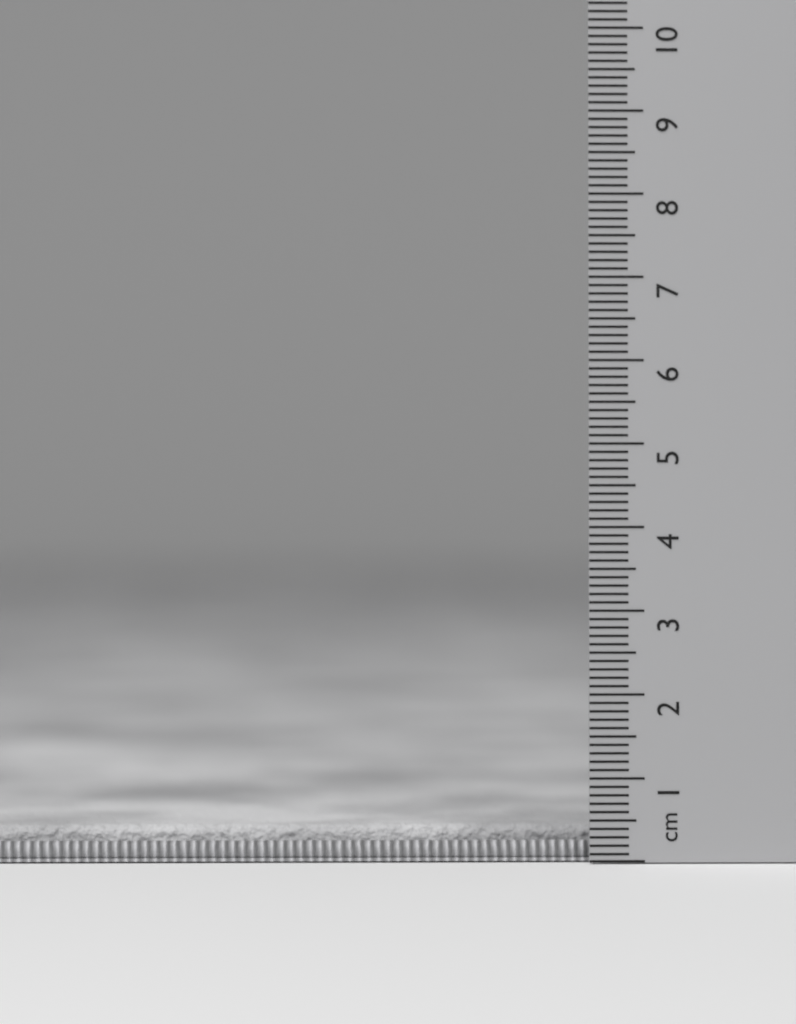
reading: 0.4 cm
